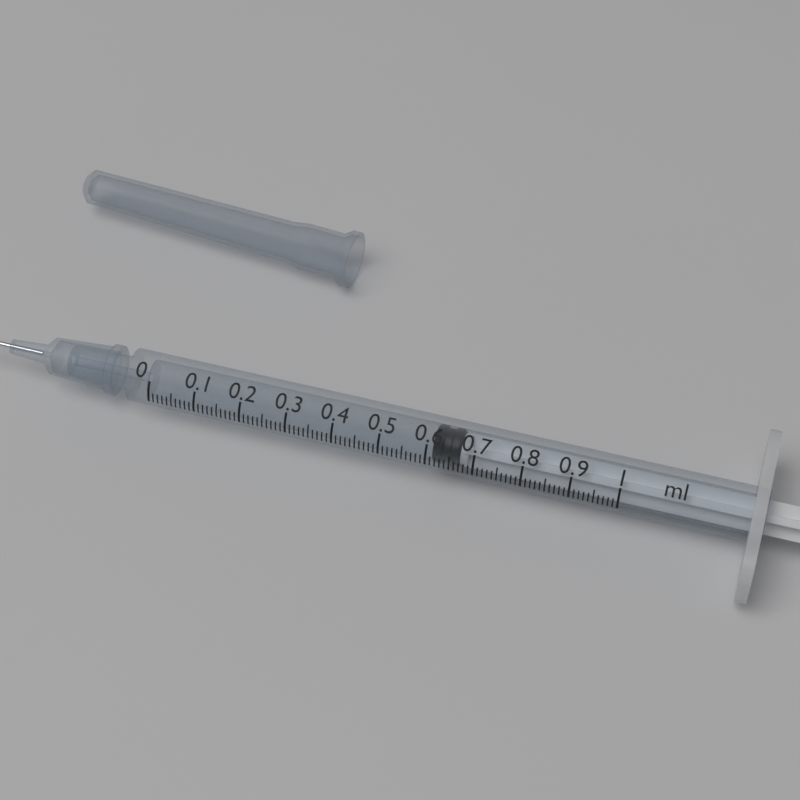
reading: 0.61 ml
